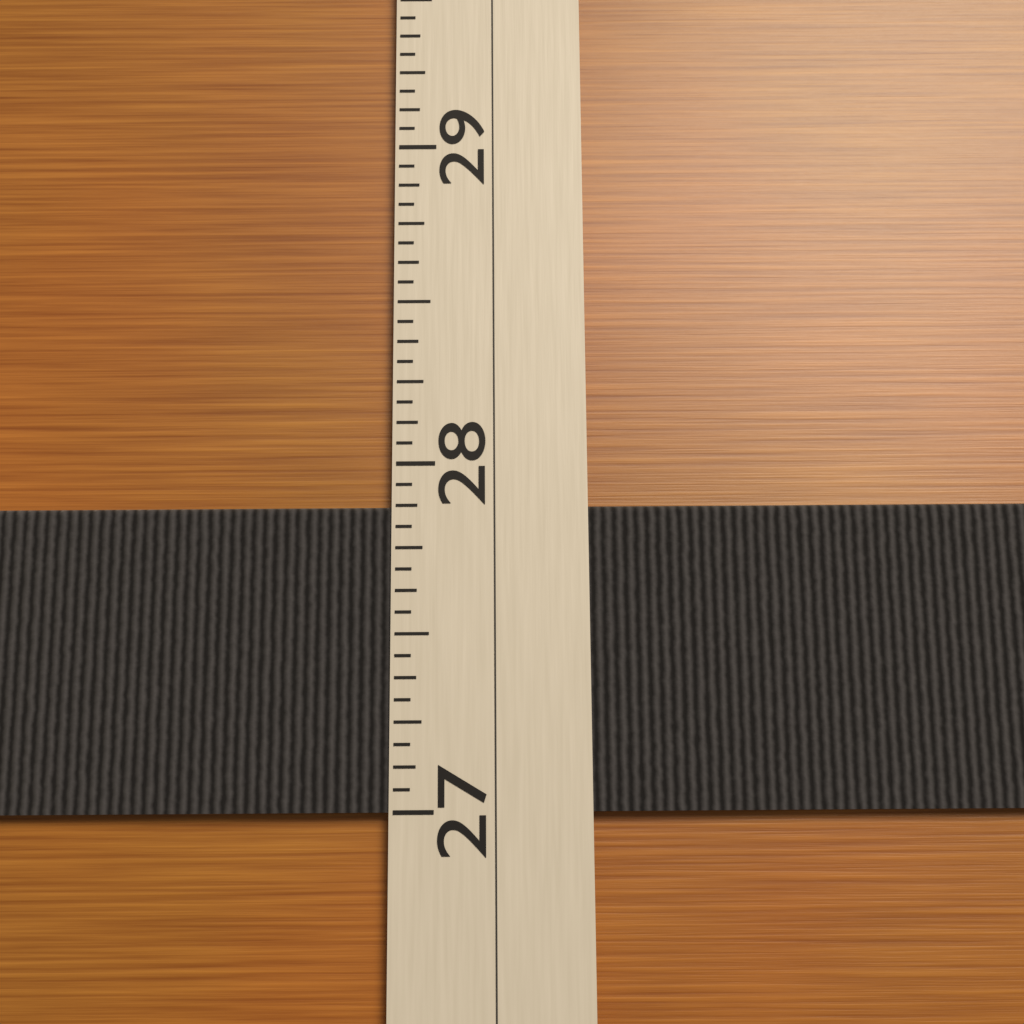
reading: 27.8750 (no unit)
